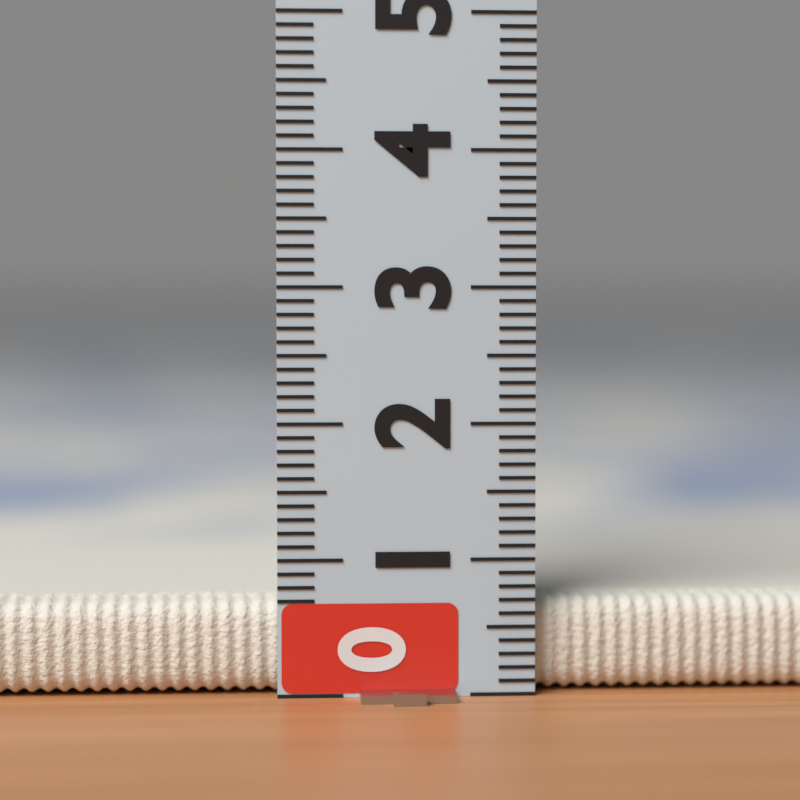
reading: 0.7 (no unit)
